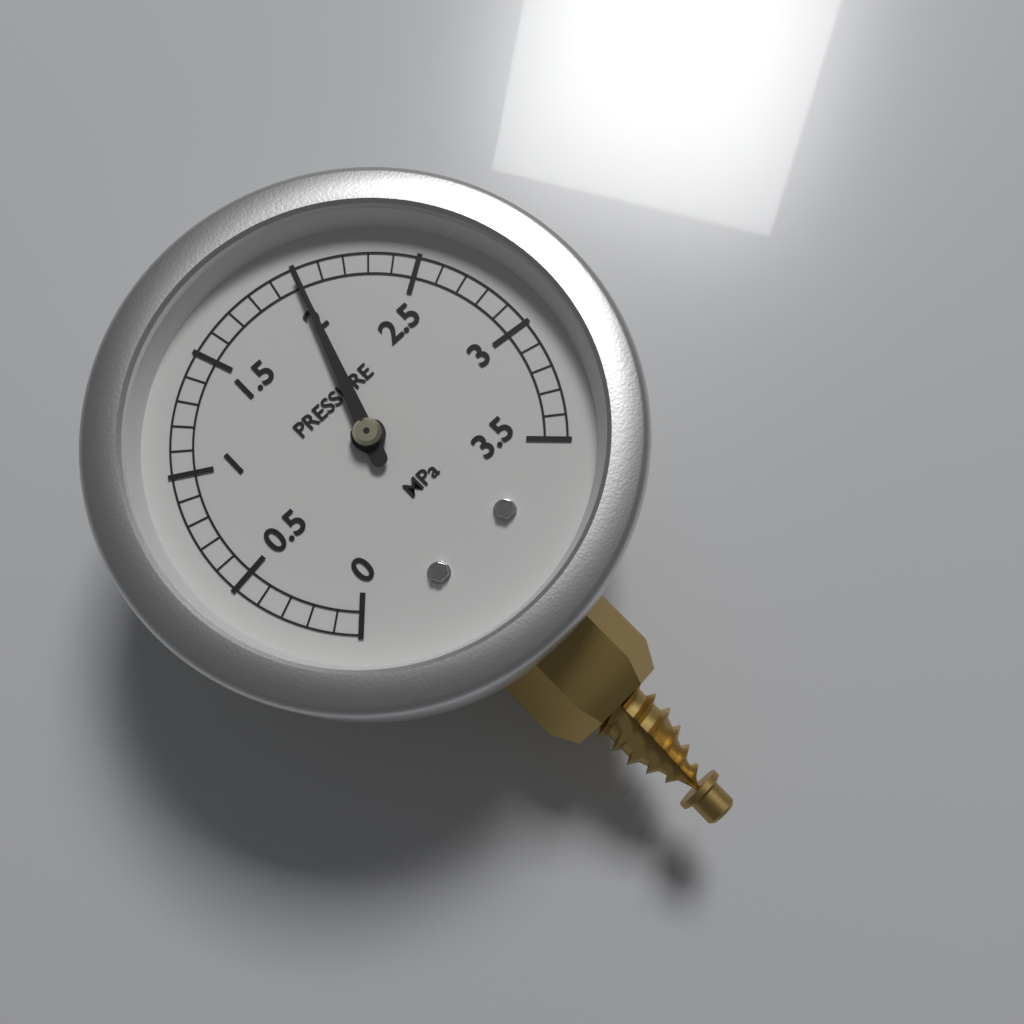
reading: 2.0 MPa
